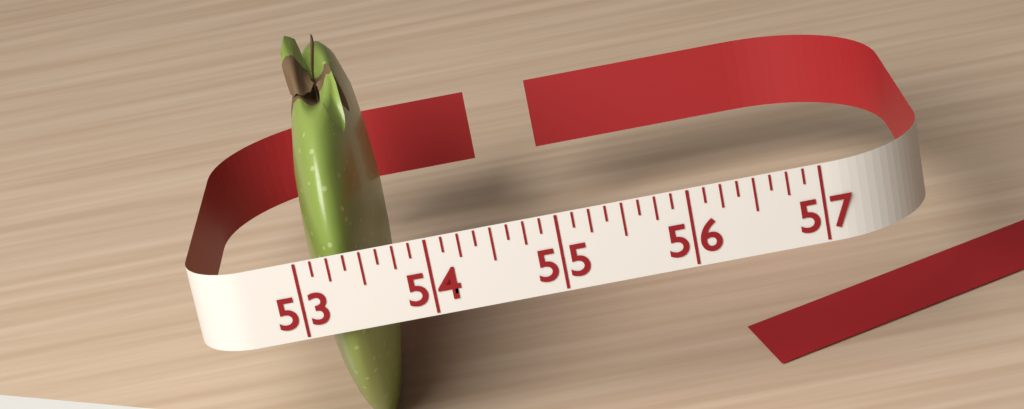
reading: 53.625 (no unit)
